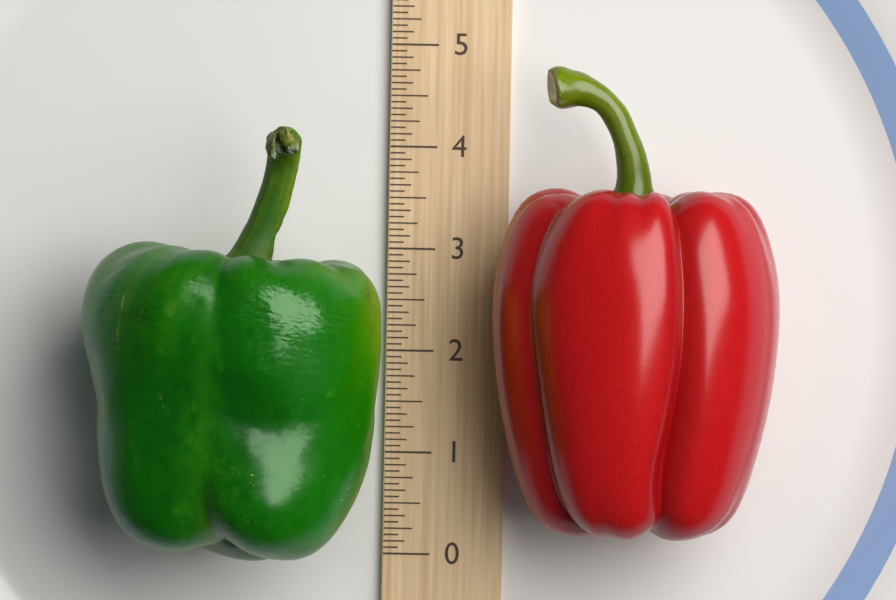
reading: 4.1250 (no unit)
